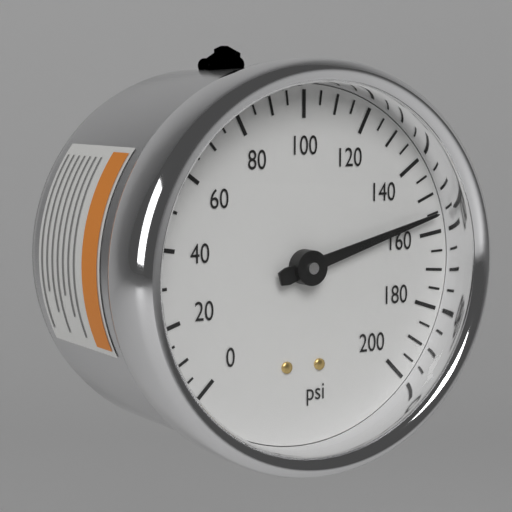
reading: 155 psi
